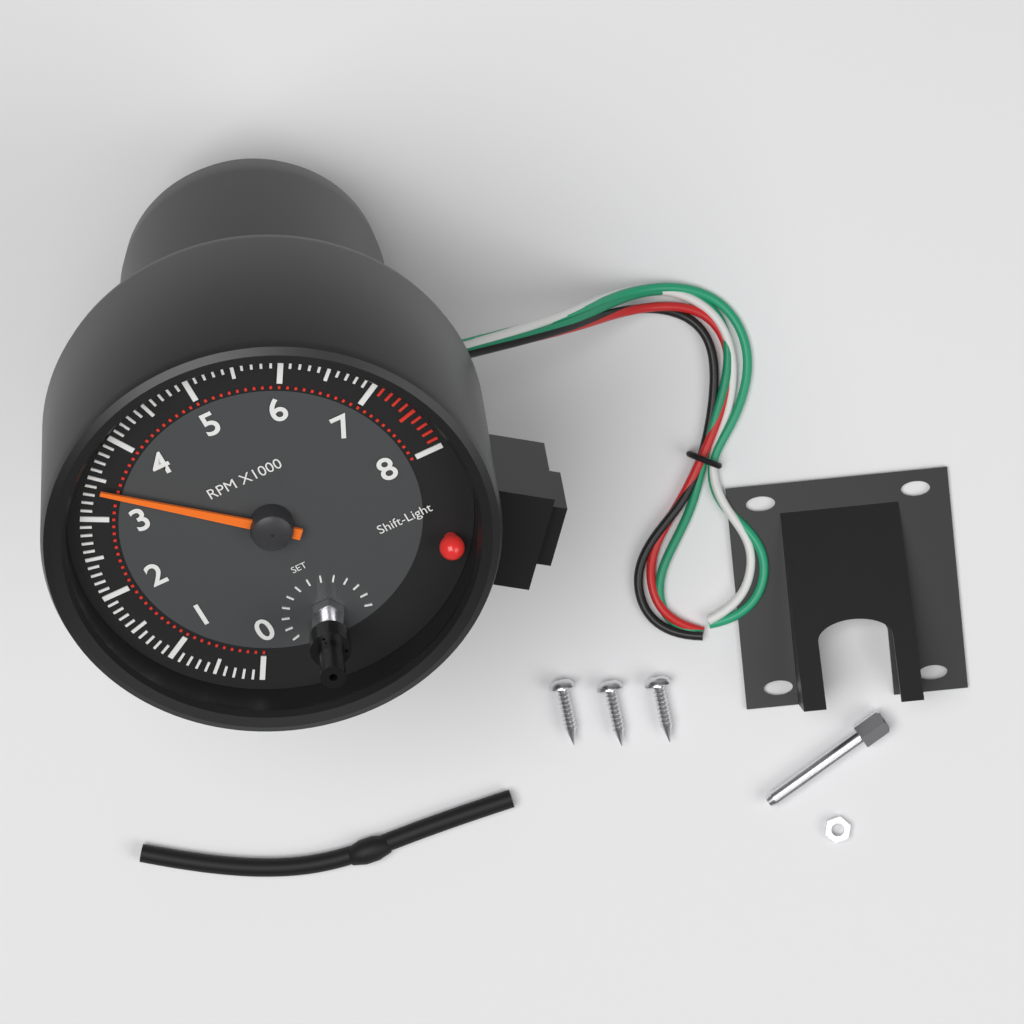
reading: 3400 RPM
